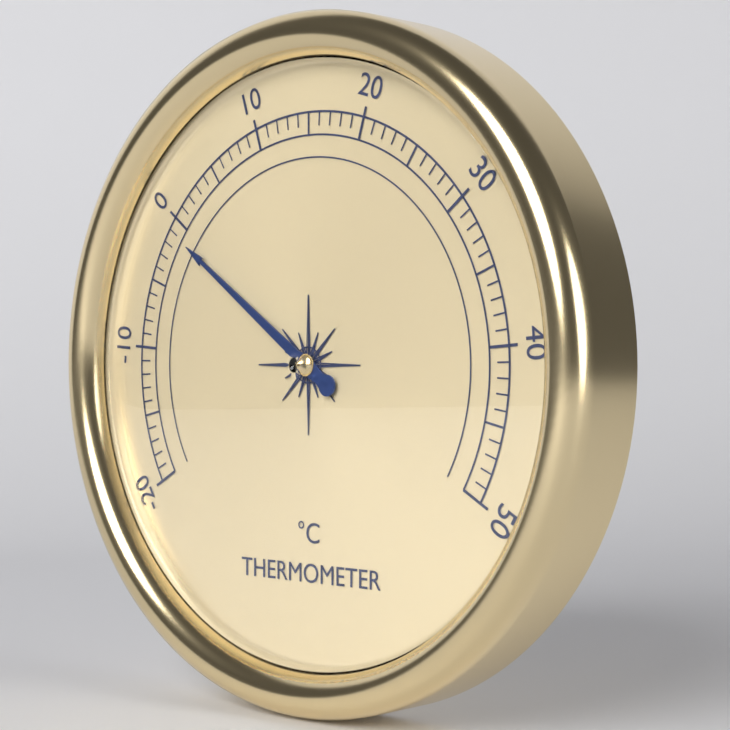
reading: -1 °C
